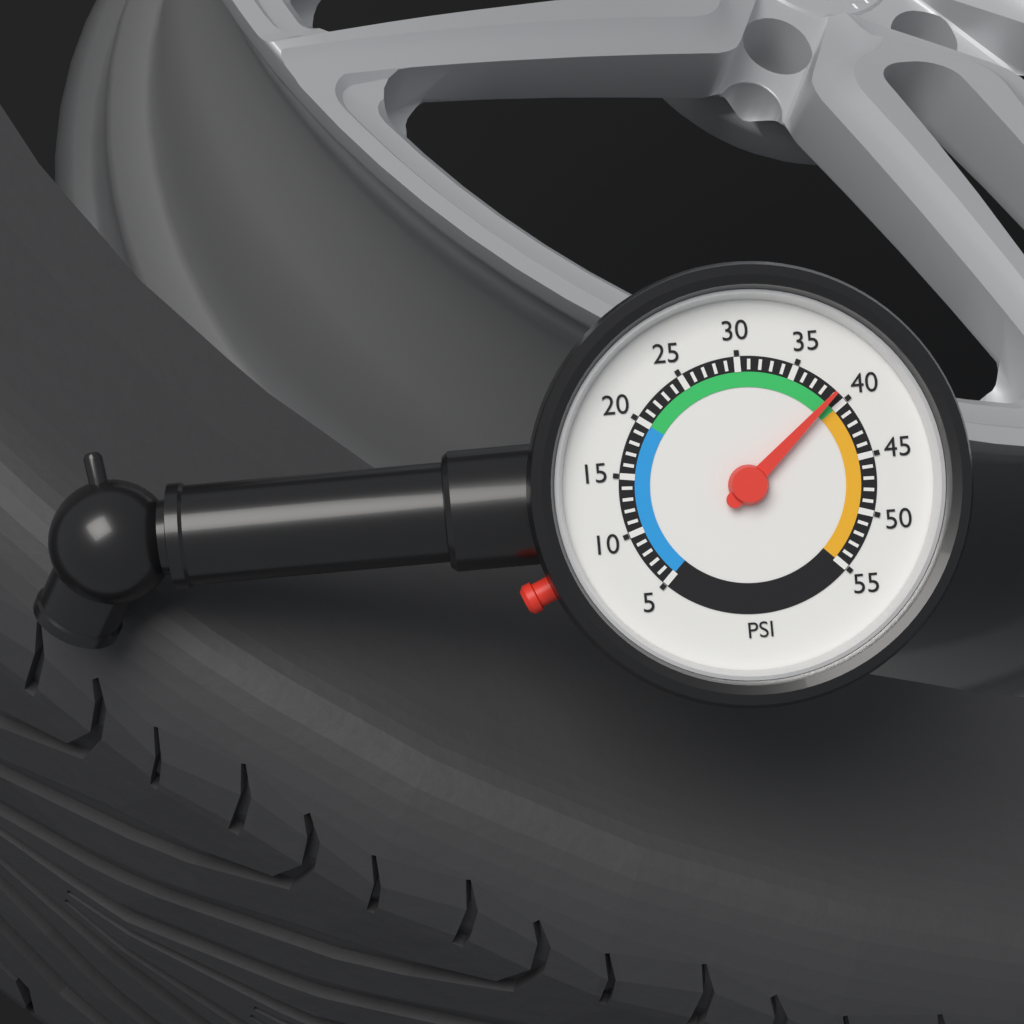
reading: 39 psi
